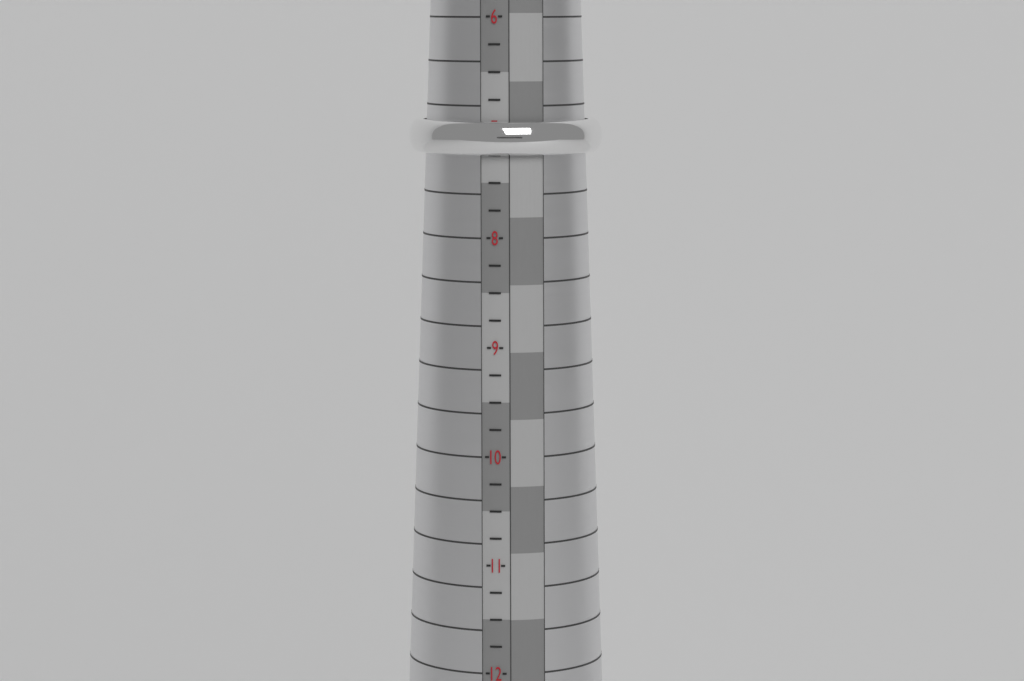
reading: 7.25 (no unit)
